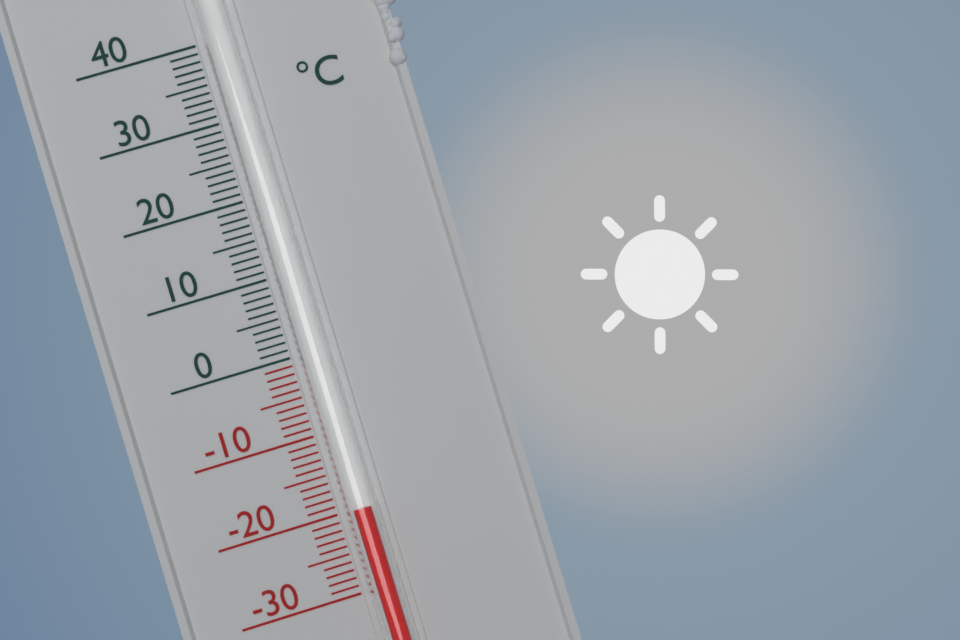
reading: -20 °C
